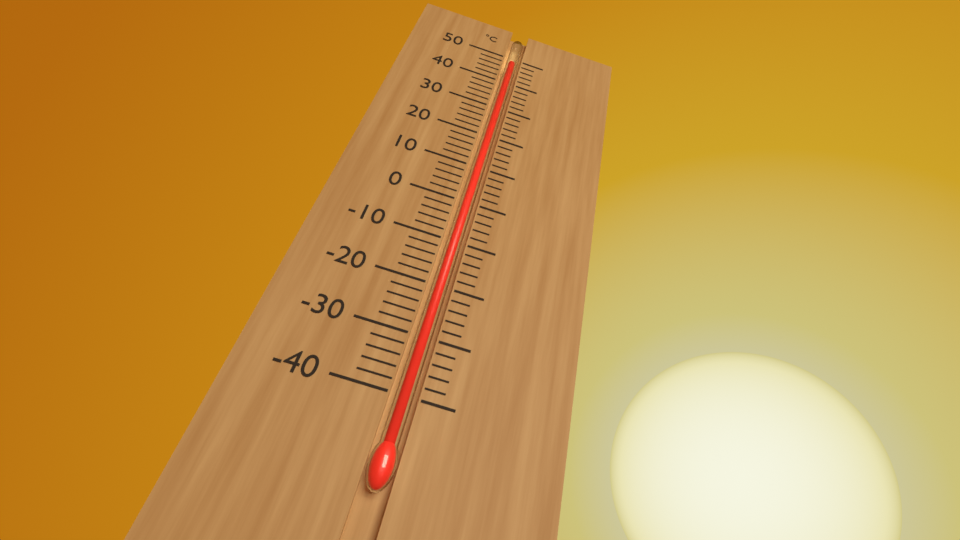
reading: 48 °C
